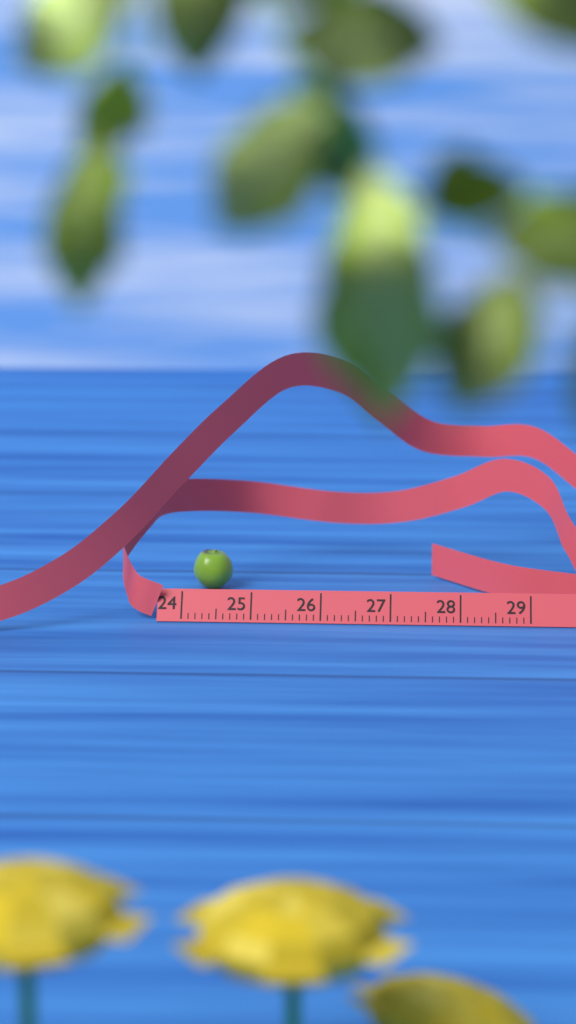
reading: 24.6 cm
